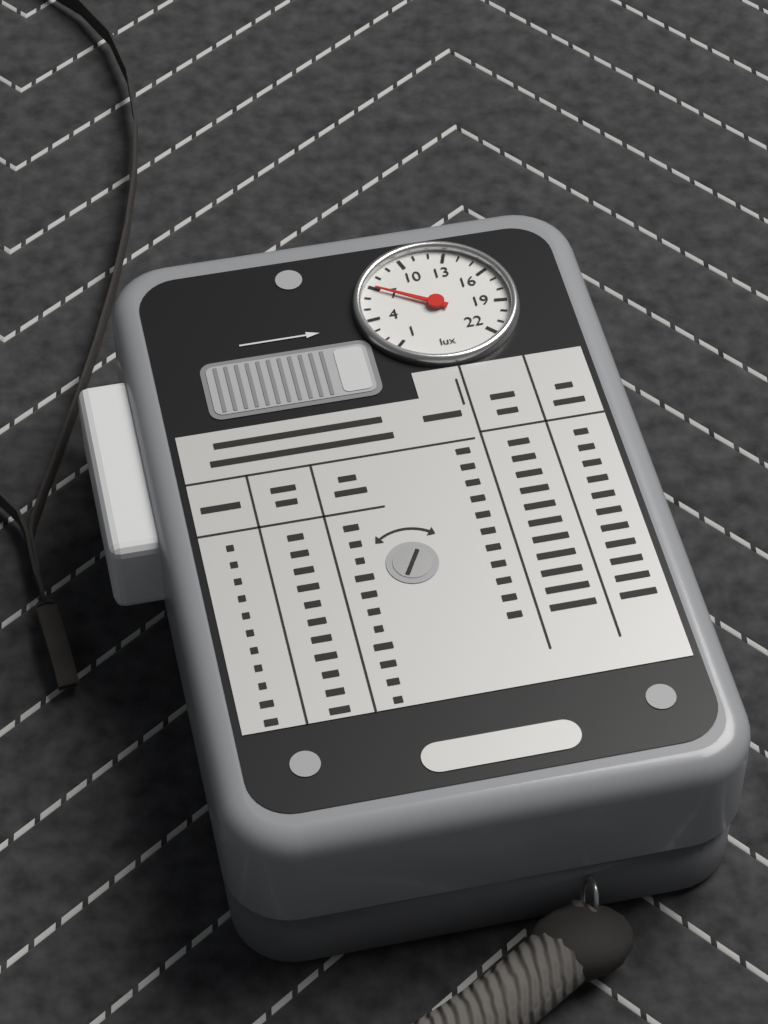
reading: 7 lux
